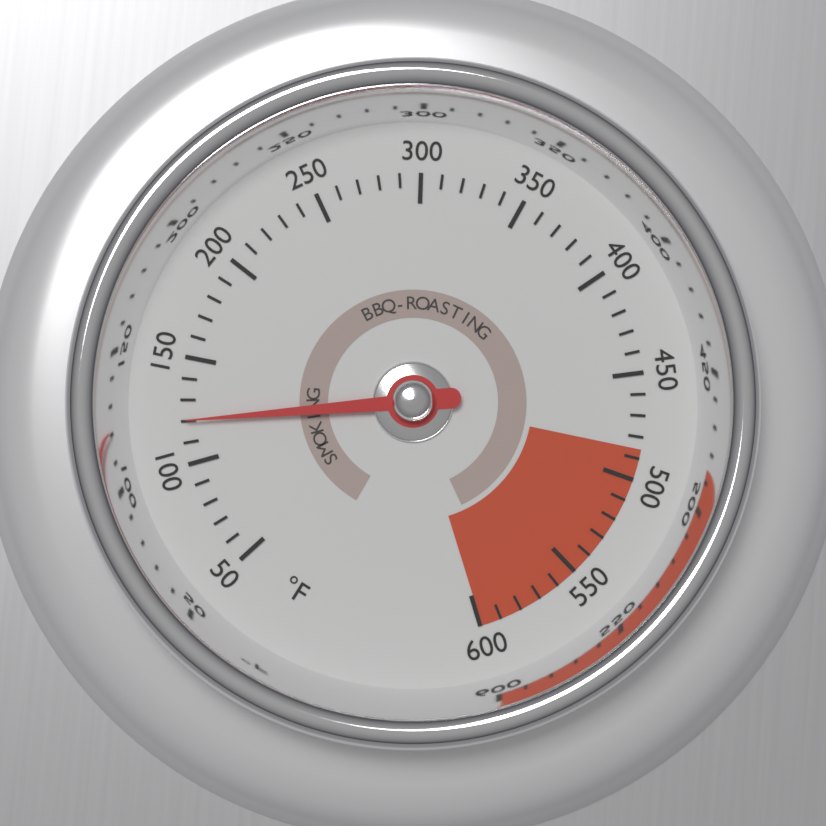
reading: 120 °F
